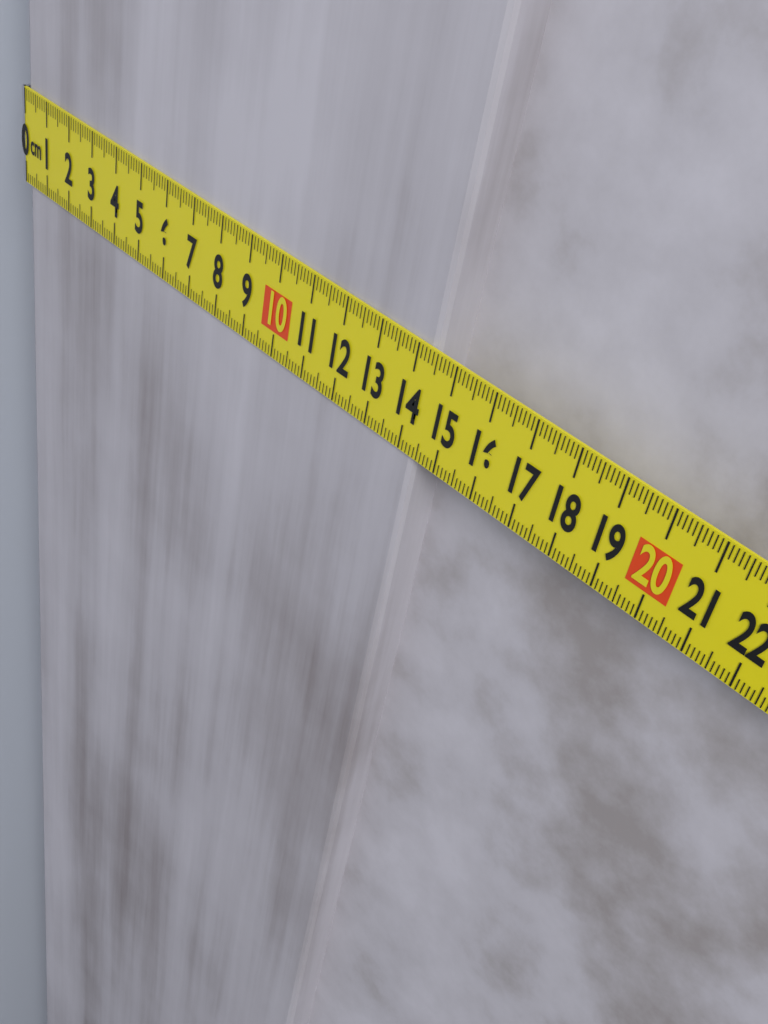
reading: 14.4 cm
